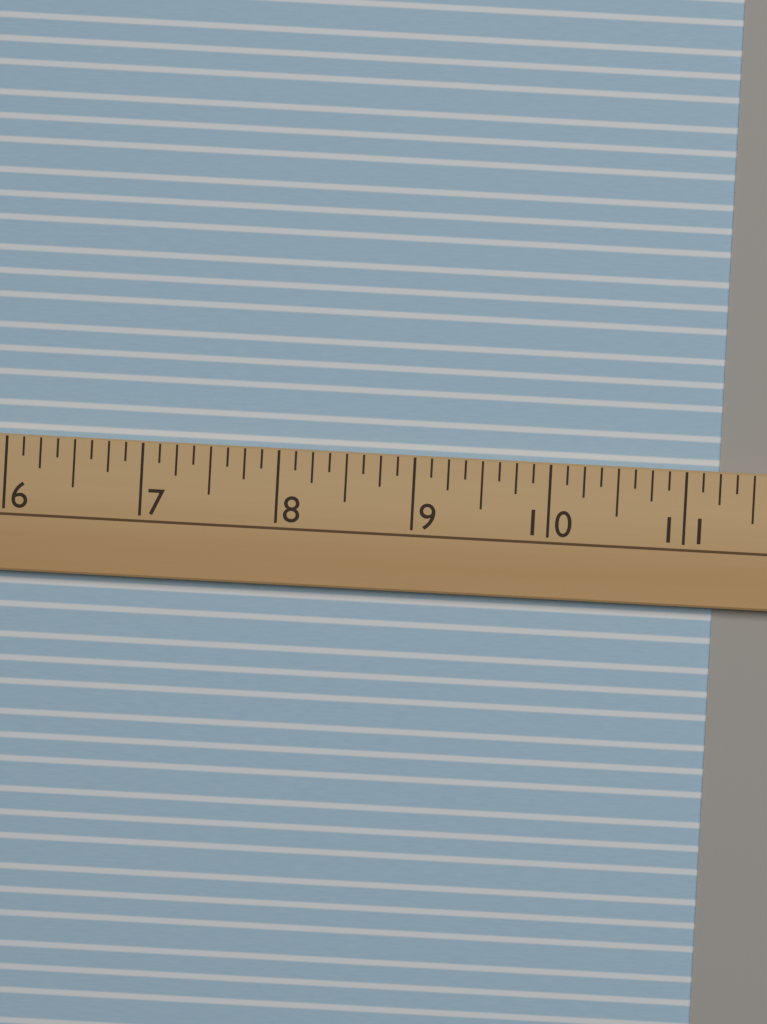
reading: 11.250 (no unit)
